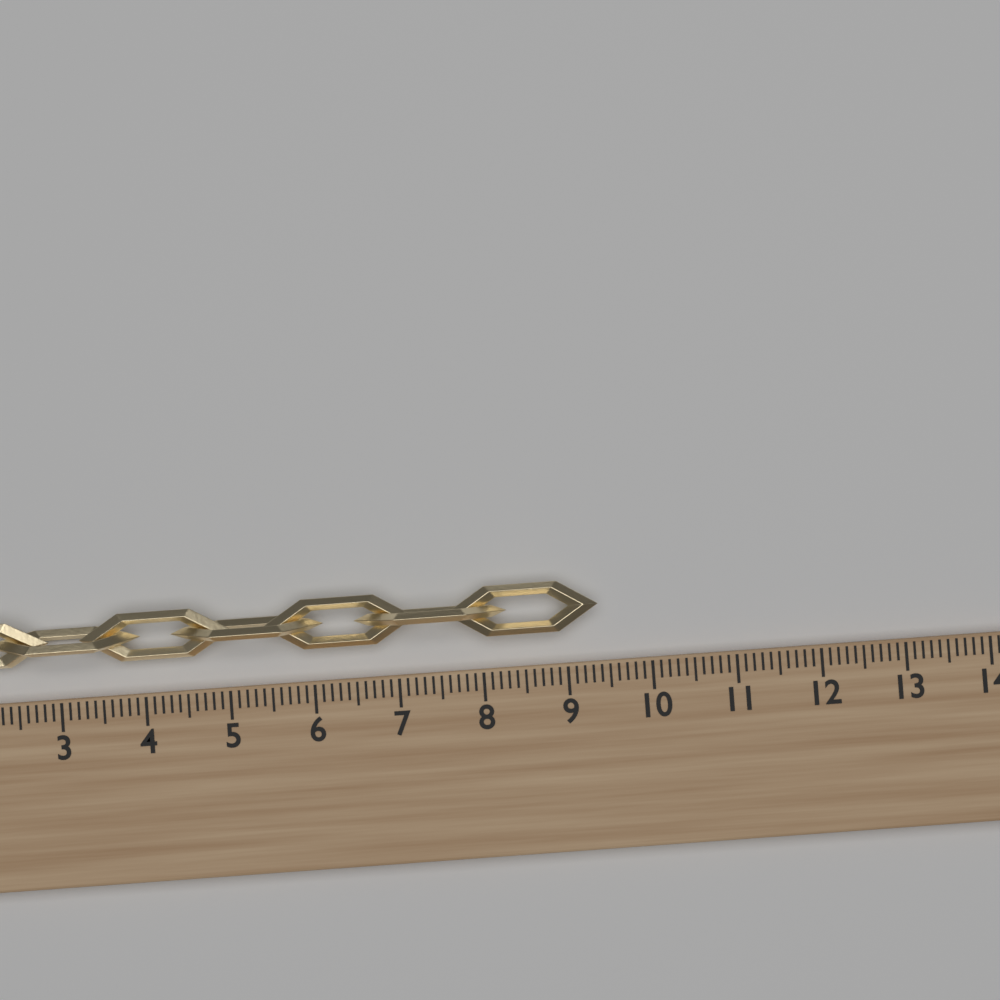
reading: 9.4 (no unit)
